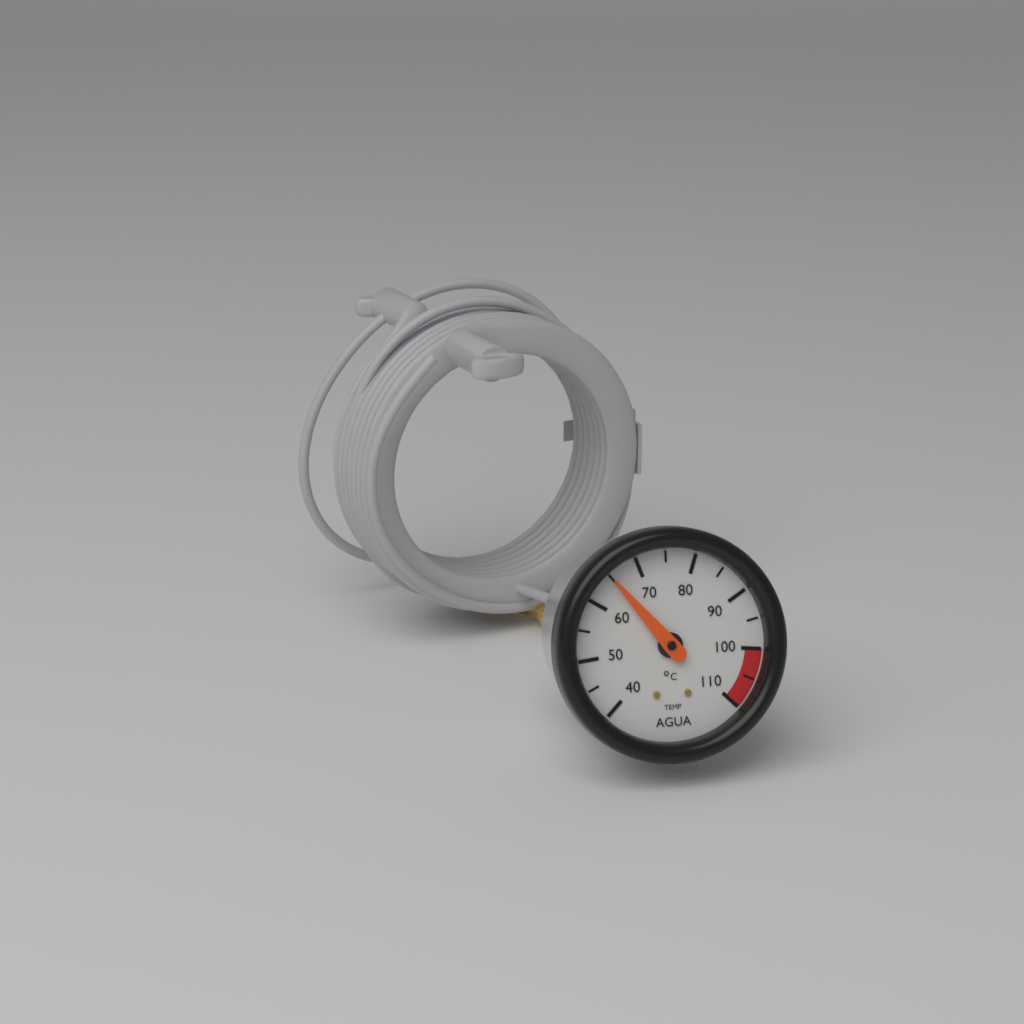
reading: 65 °C
